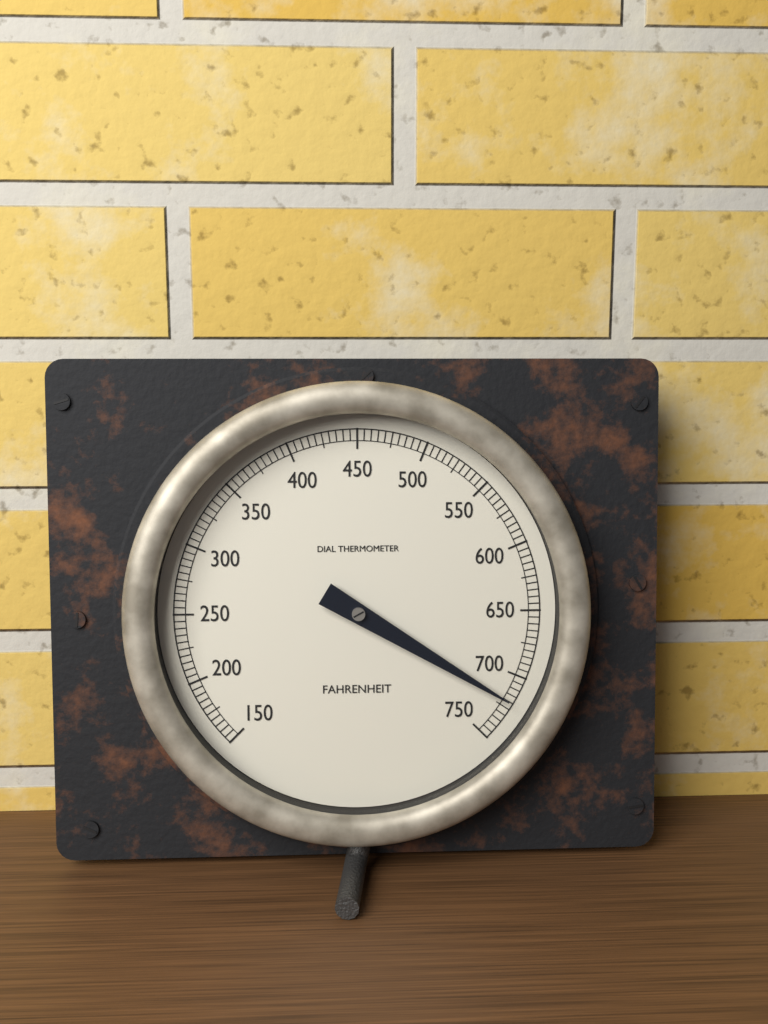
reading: 720 °F
